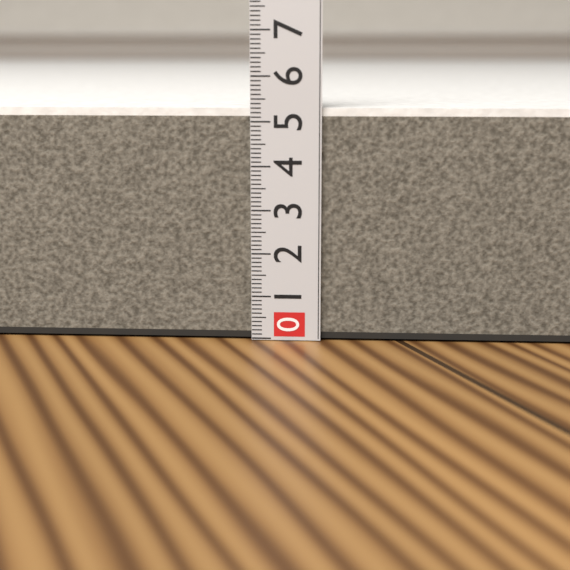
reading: 5.3 (no unit)
